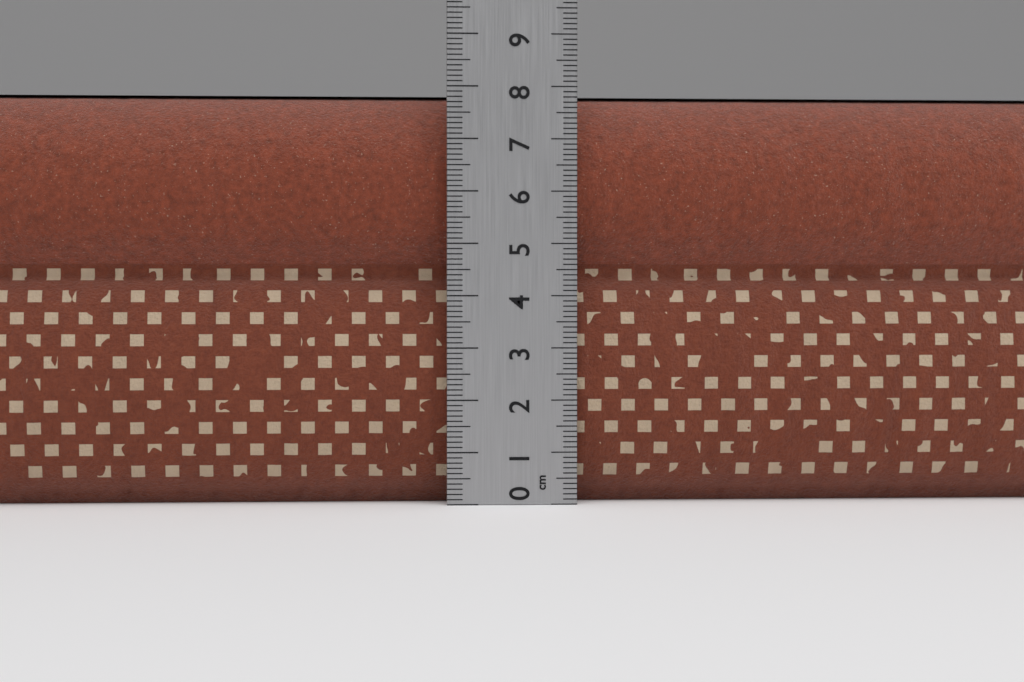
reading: 7.9 cm
